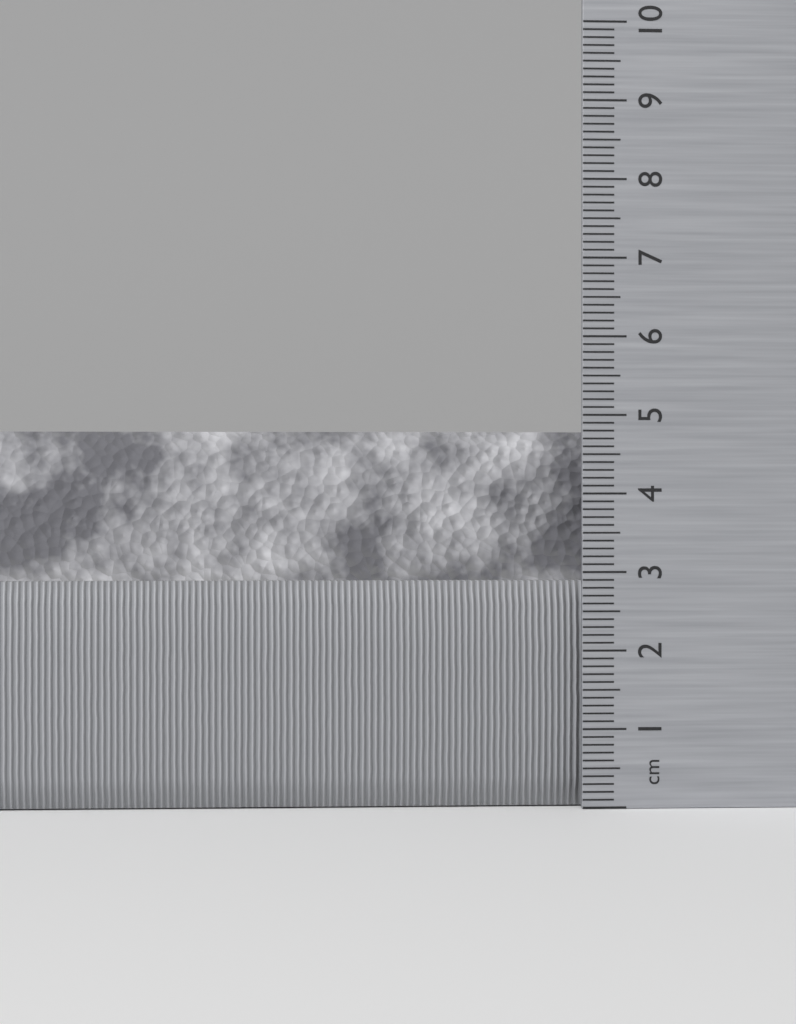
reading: 4.8 cm
